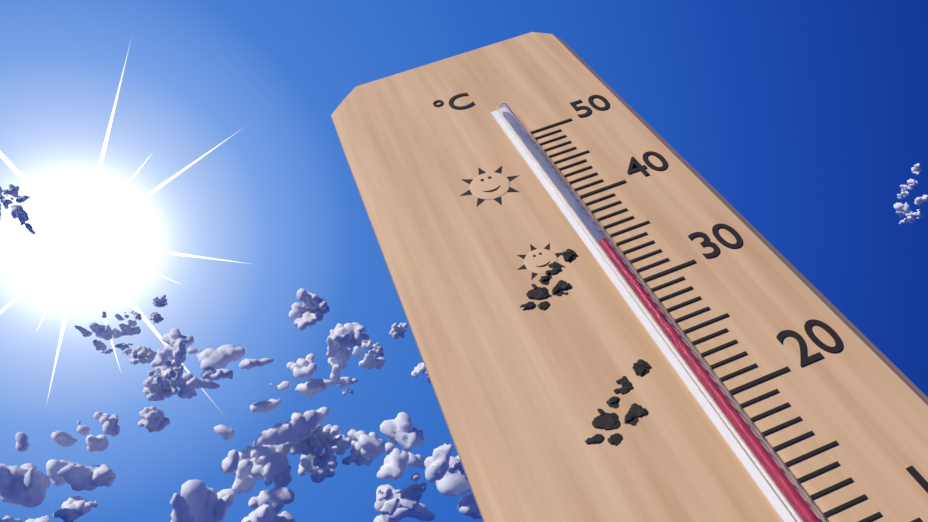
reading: 34 °C
